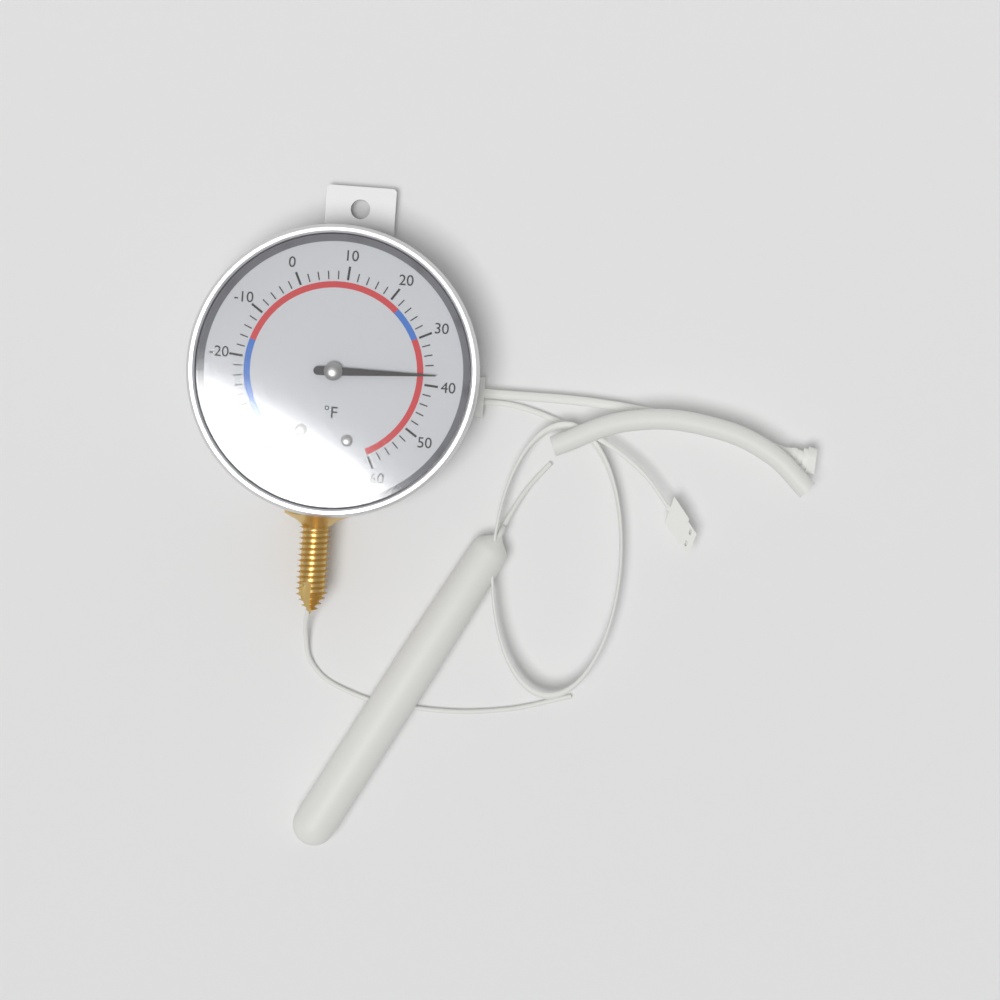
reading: 38 °F
